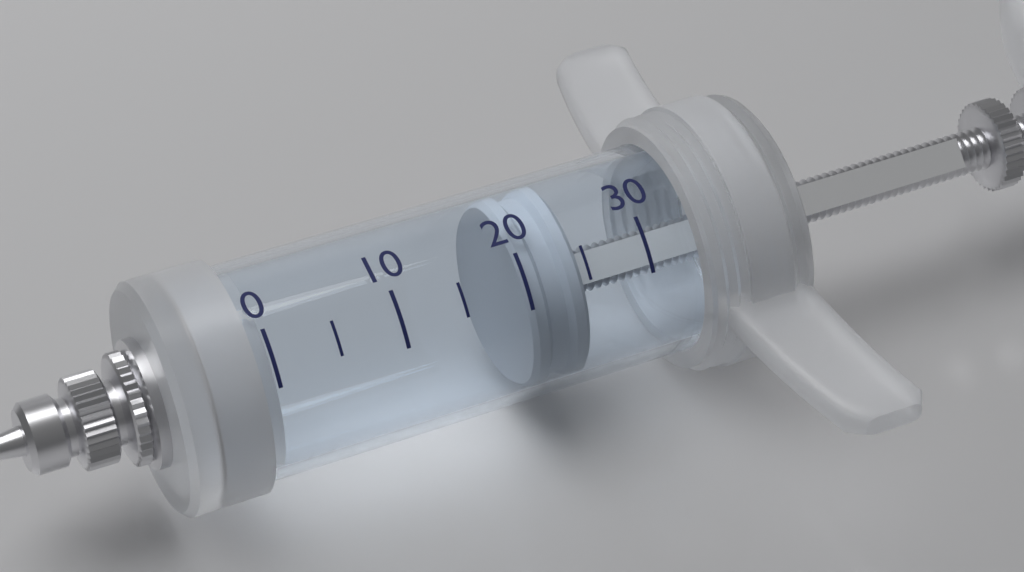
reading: 20 (no unit)
